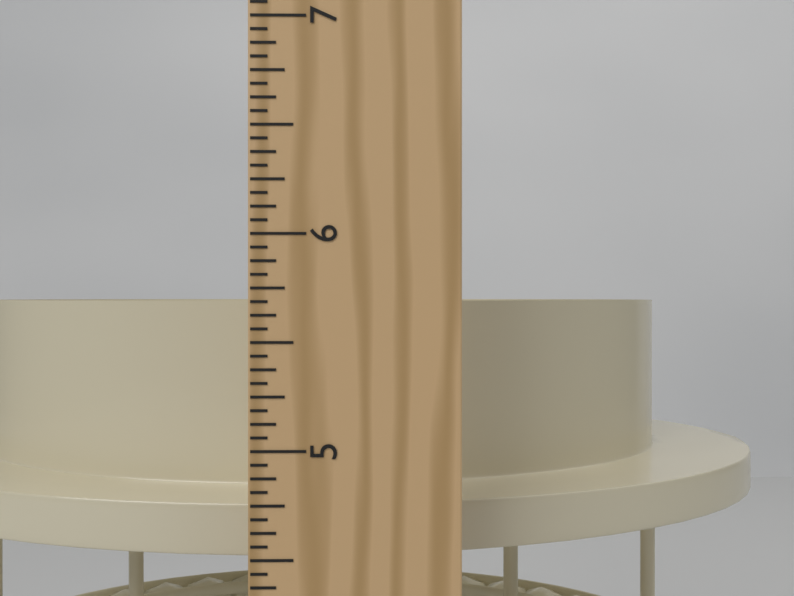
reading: 5.6875 in
